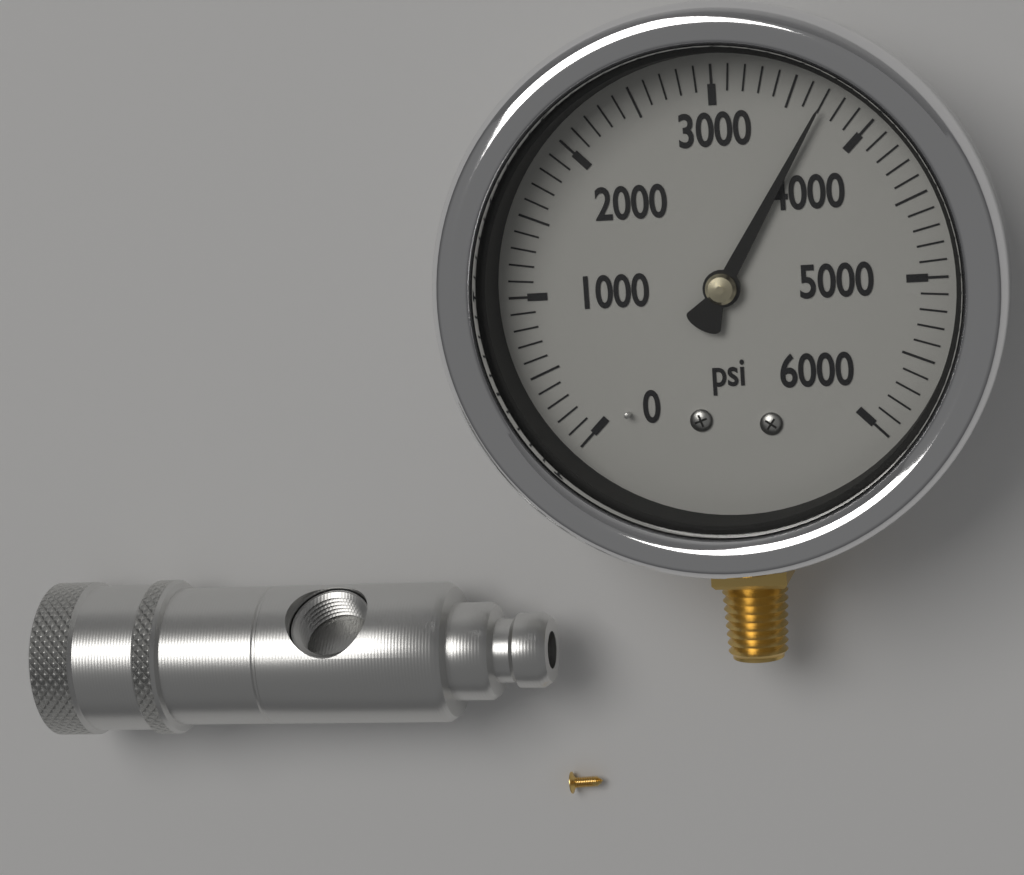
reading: 3700 psi
